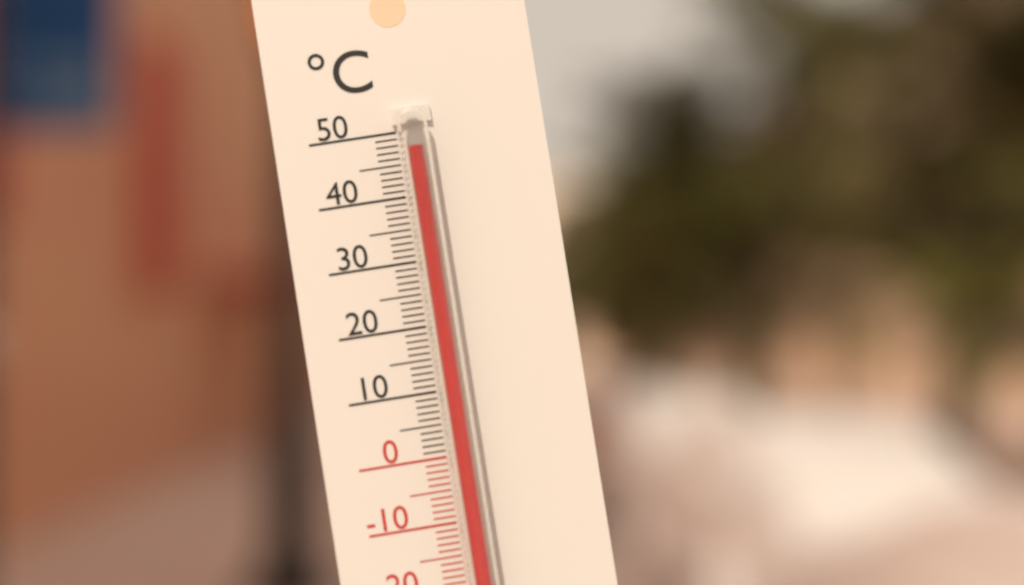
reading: 47 °C
